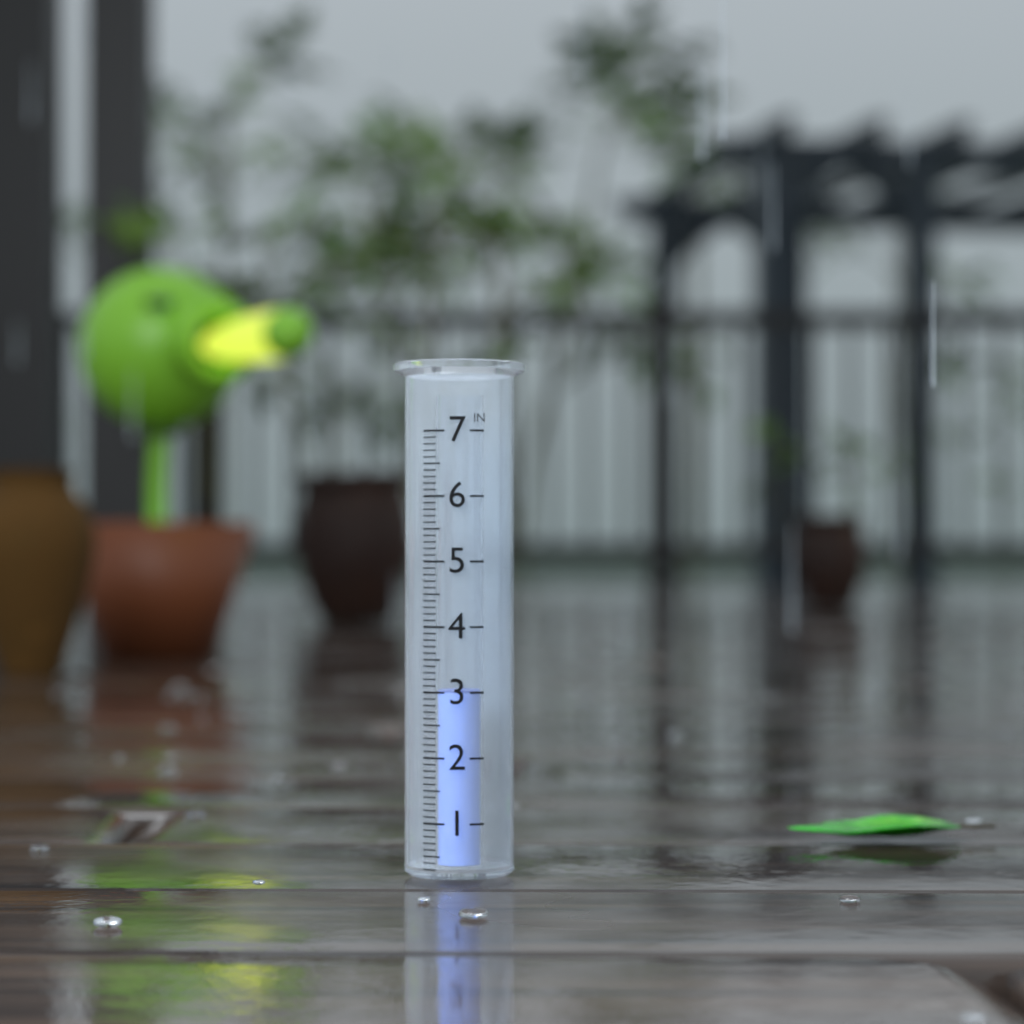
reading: 3.0 in
